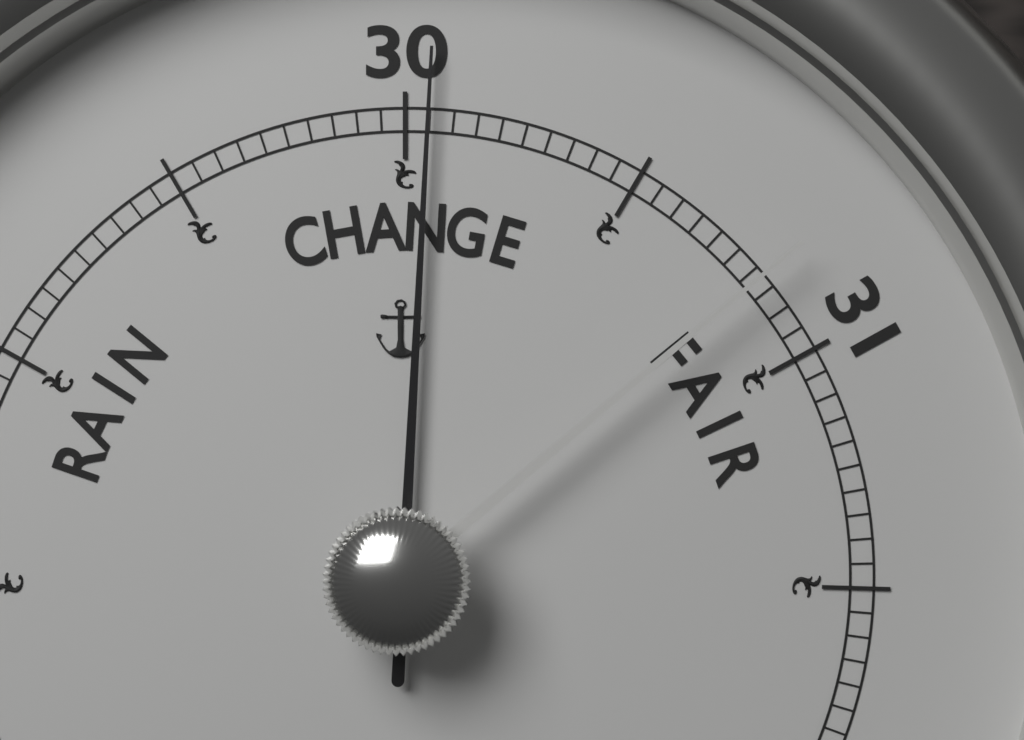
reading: 30.05 (no unit)
